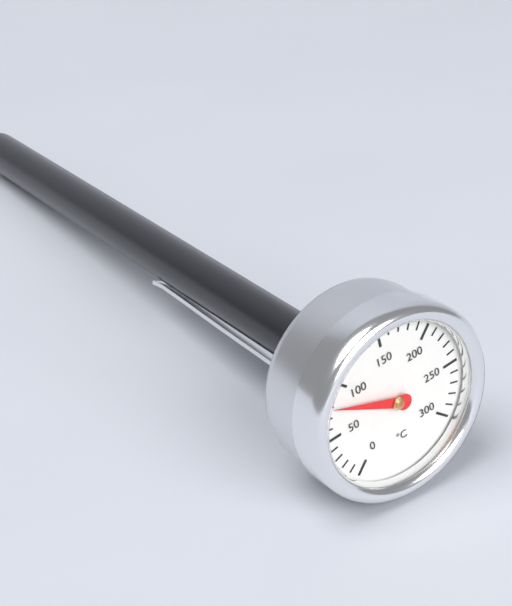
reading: 80 °C
